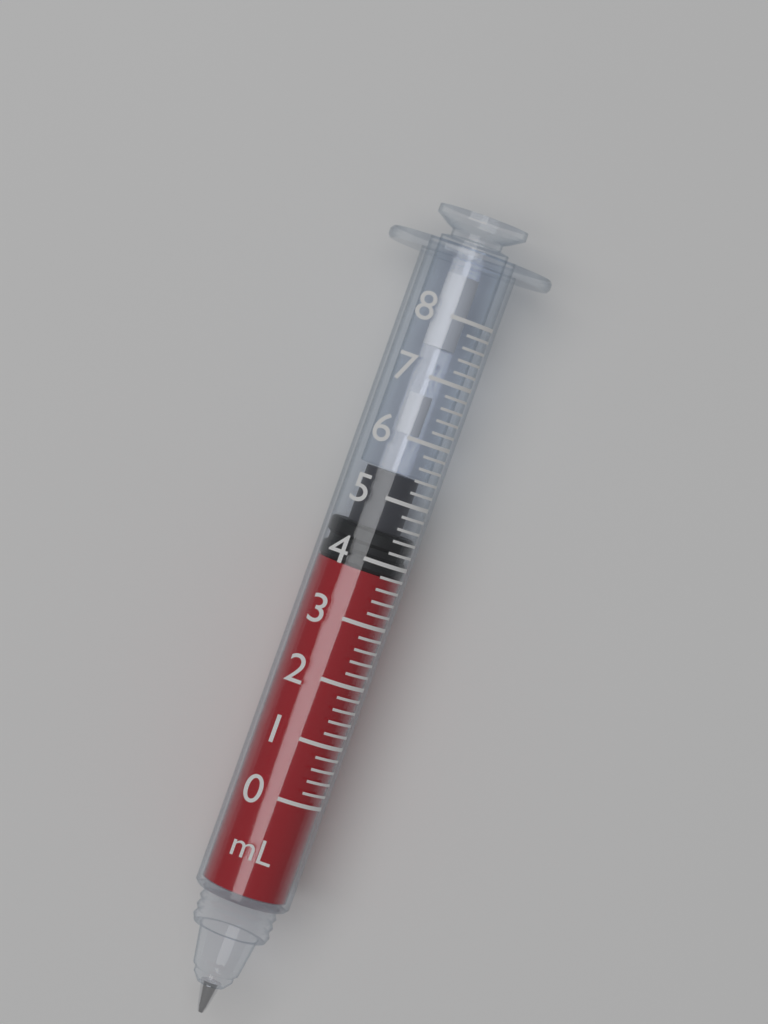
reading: 3.8 mL
